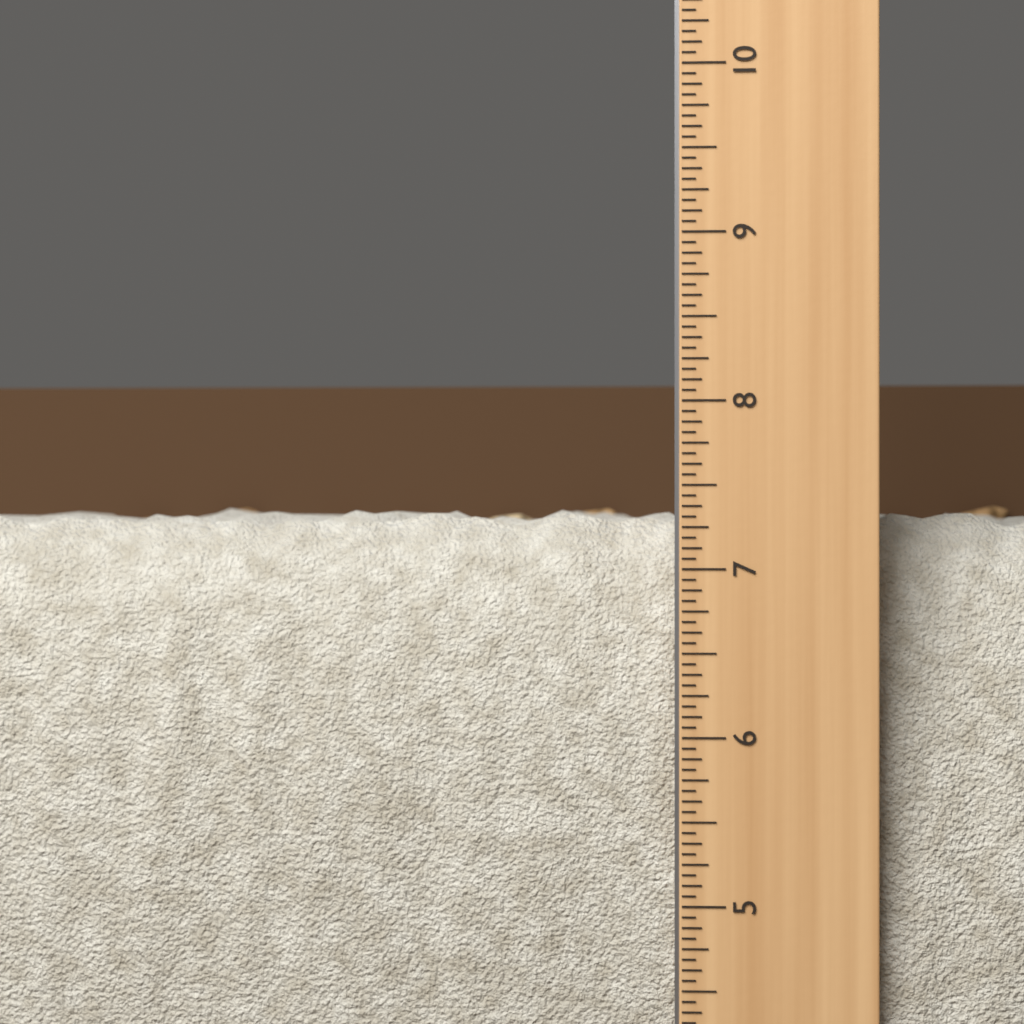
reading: 7.3750 in
